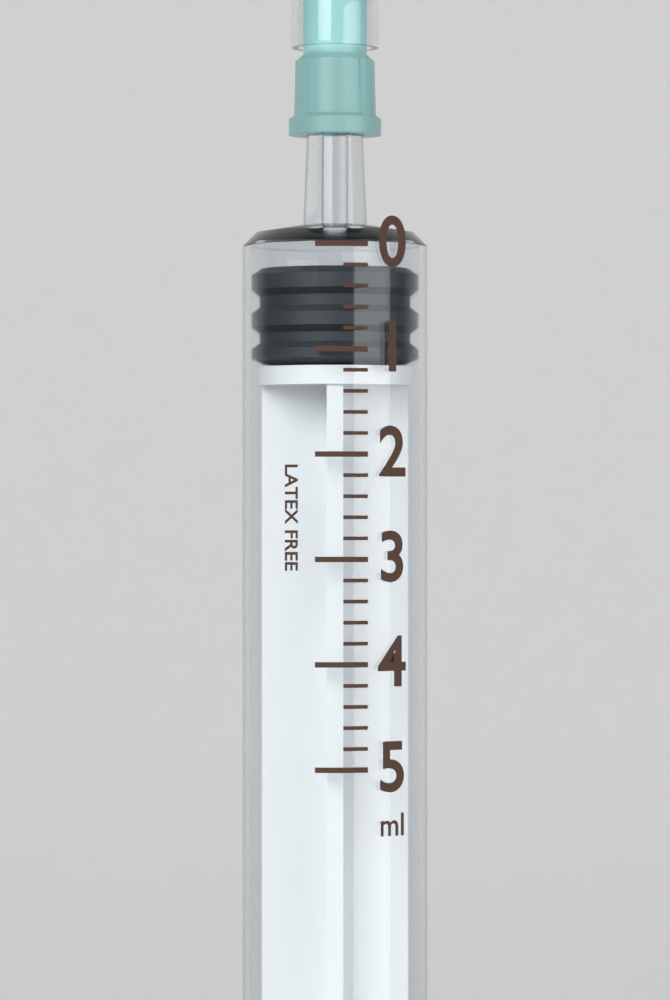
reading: 0.2 ml
